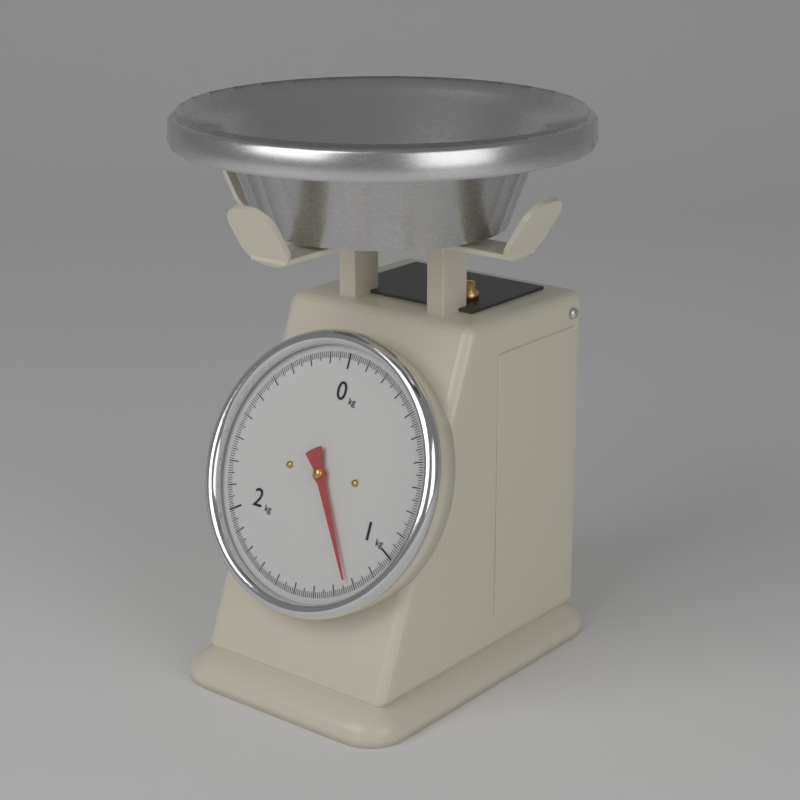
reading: 1.23 kg
